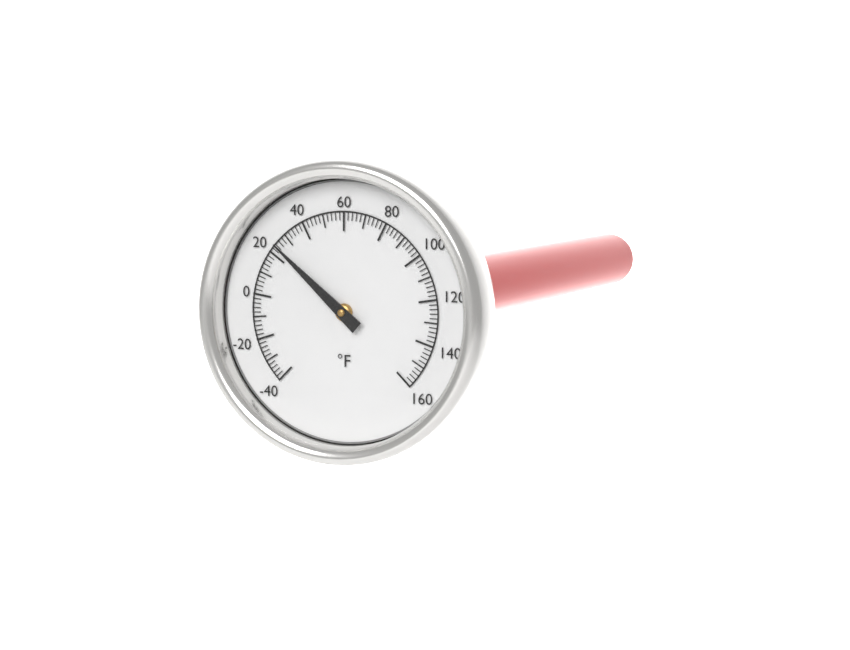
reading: 24 °F
